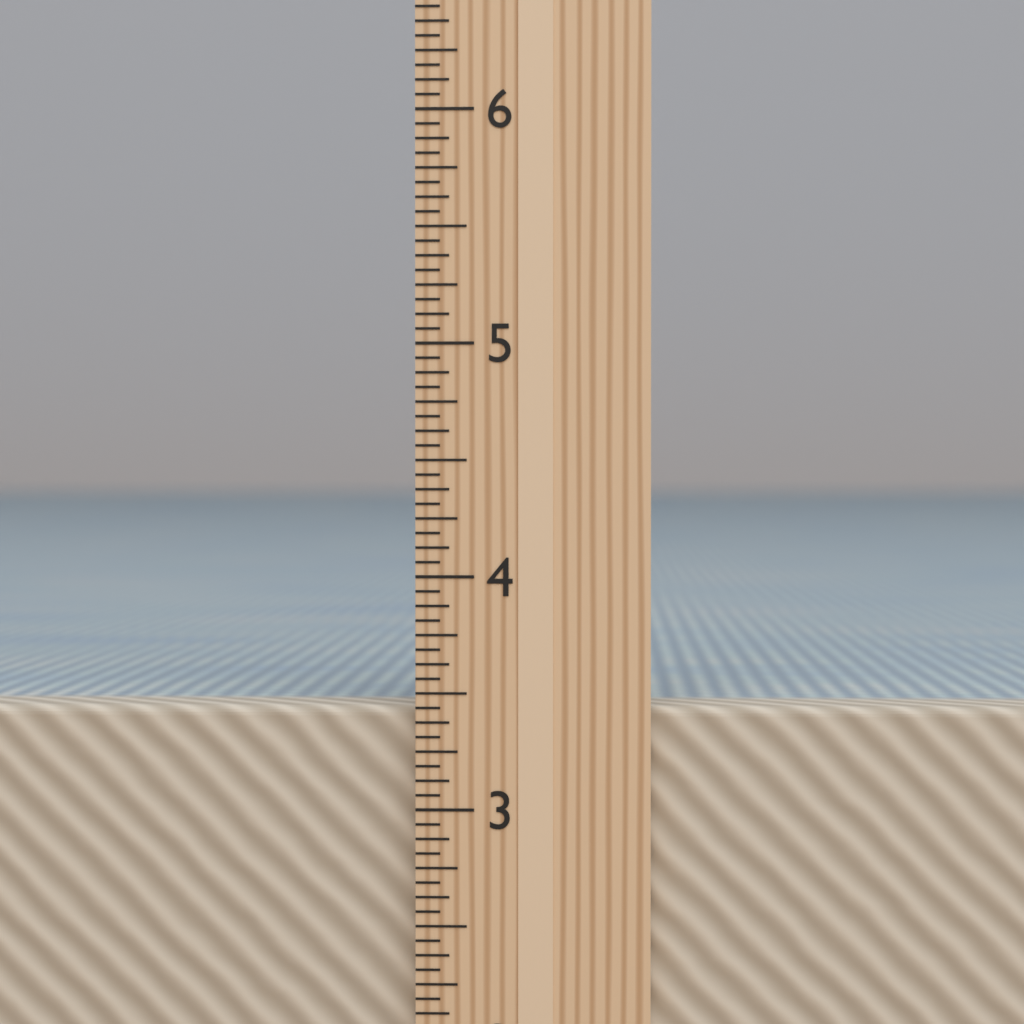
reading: 3.4375 in
